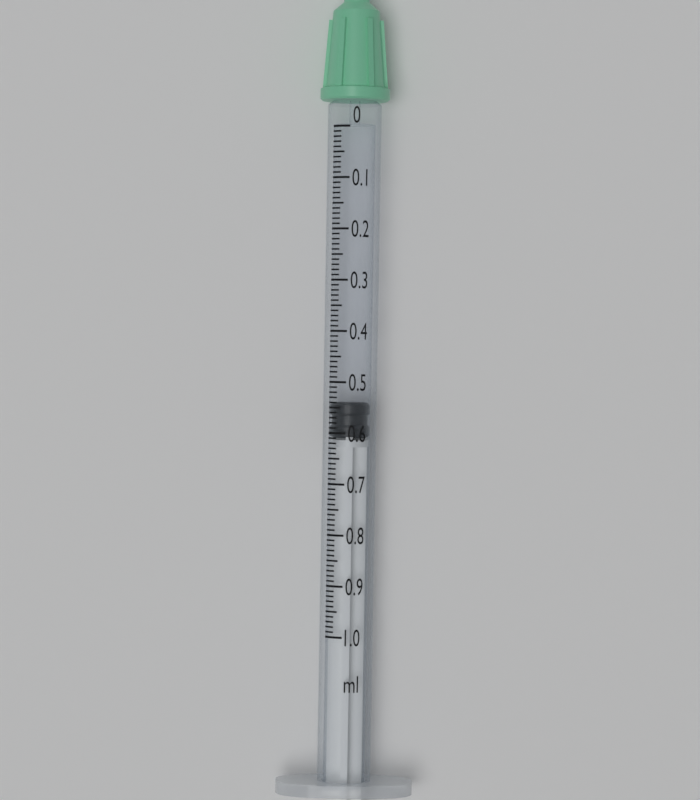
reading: 0.54 ml
